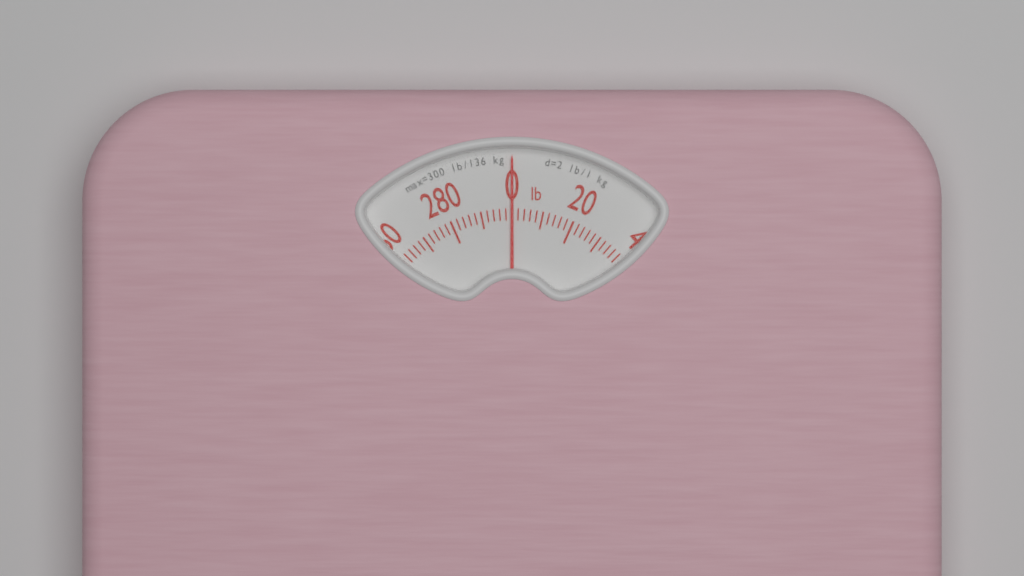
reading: 0 lb
